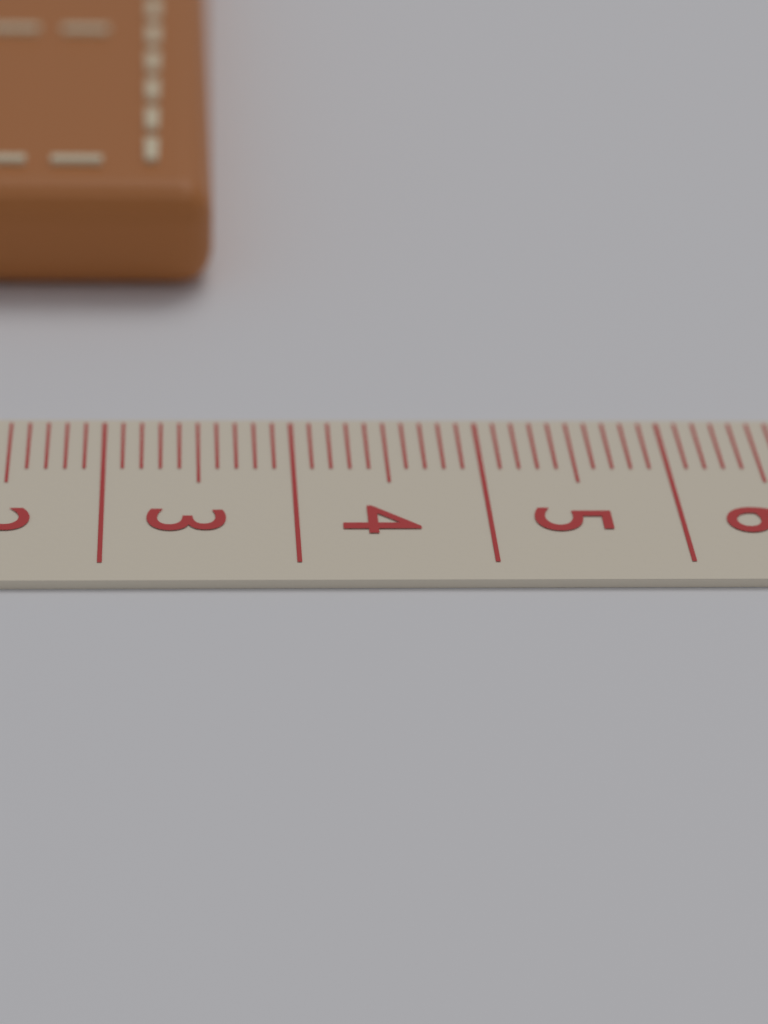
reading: 3.6 cm
